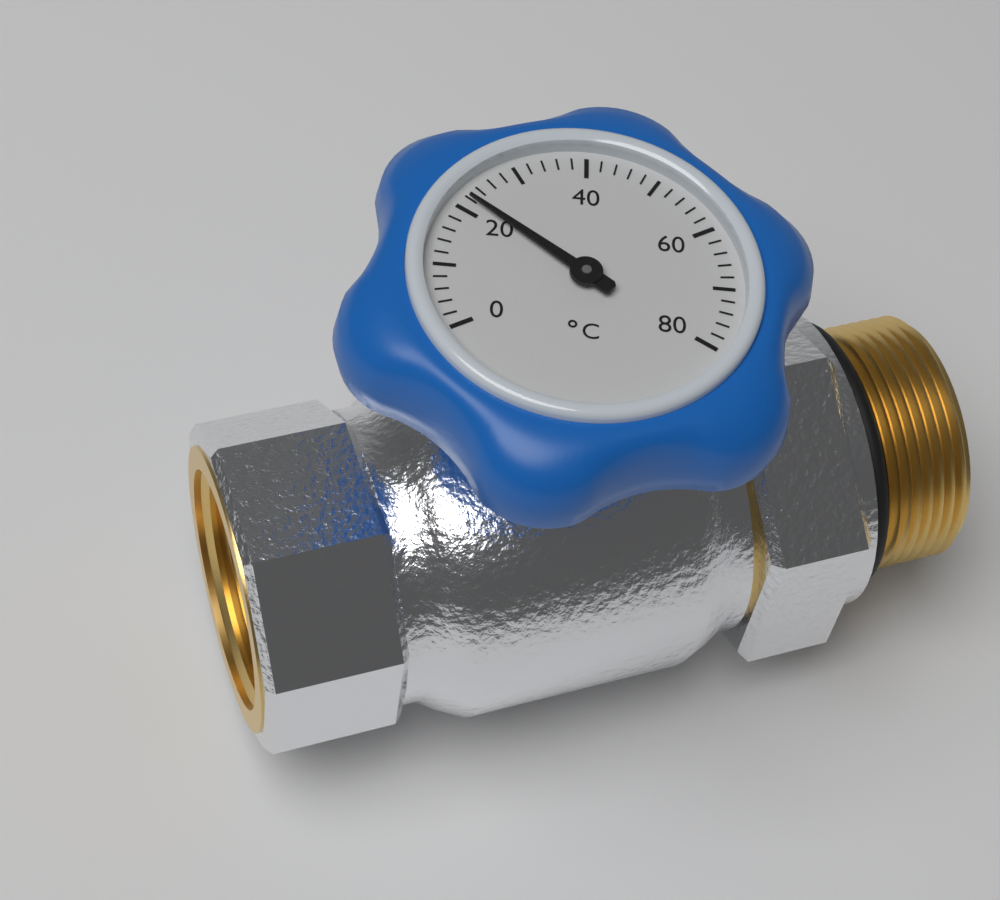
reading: 22 °C
